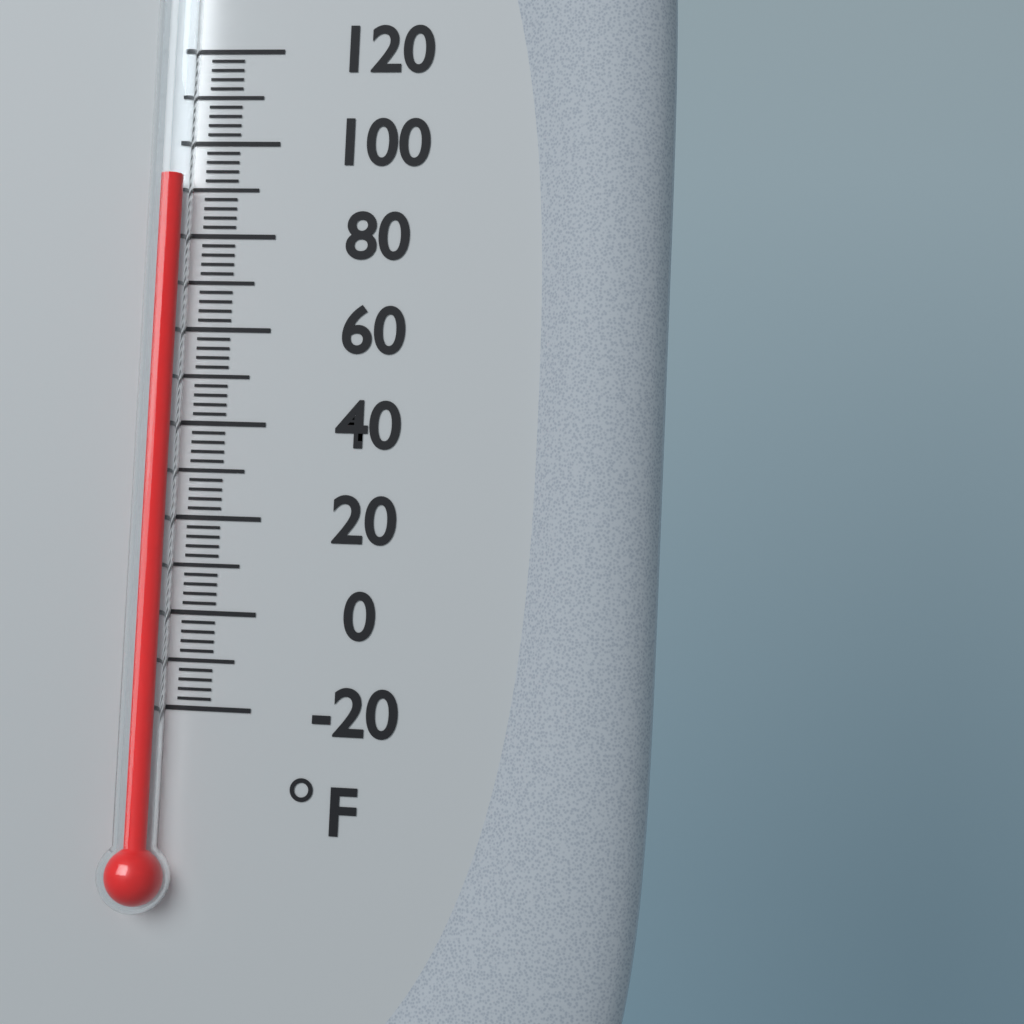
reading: 92 °F
